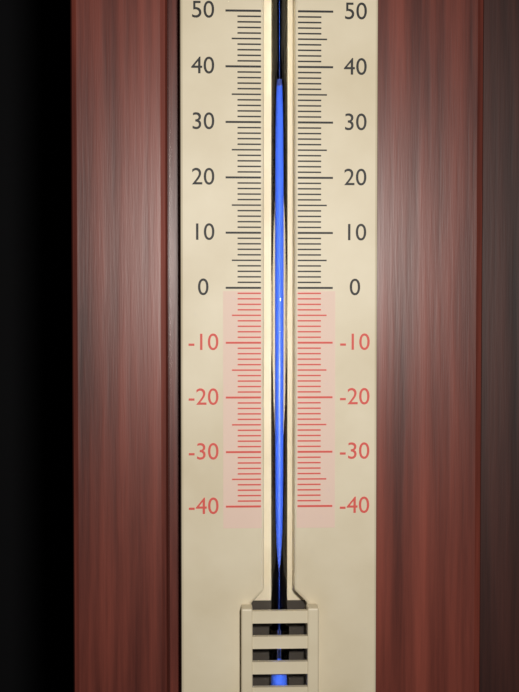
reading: 36 (no unit)
